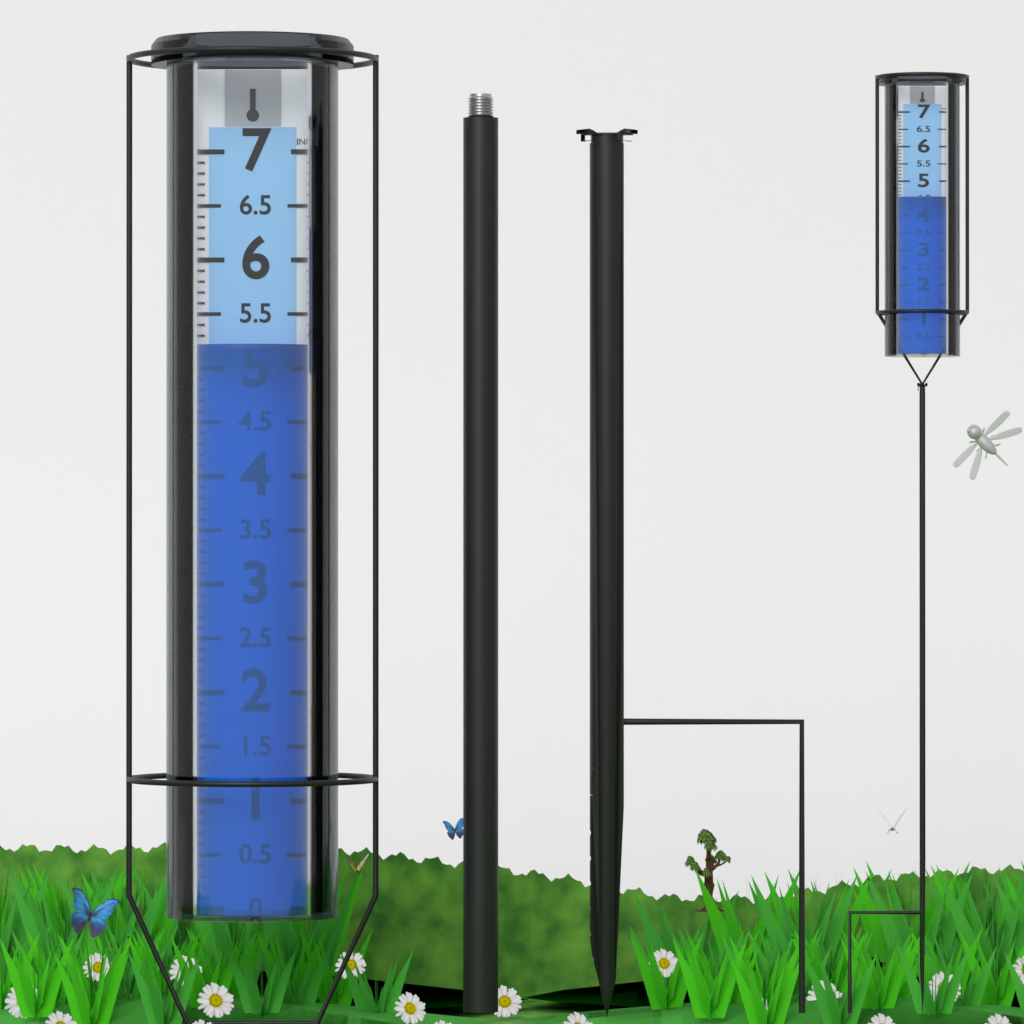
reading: 5.2 in
